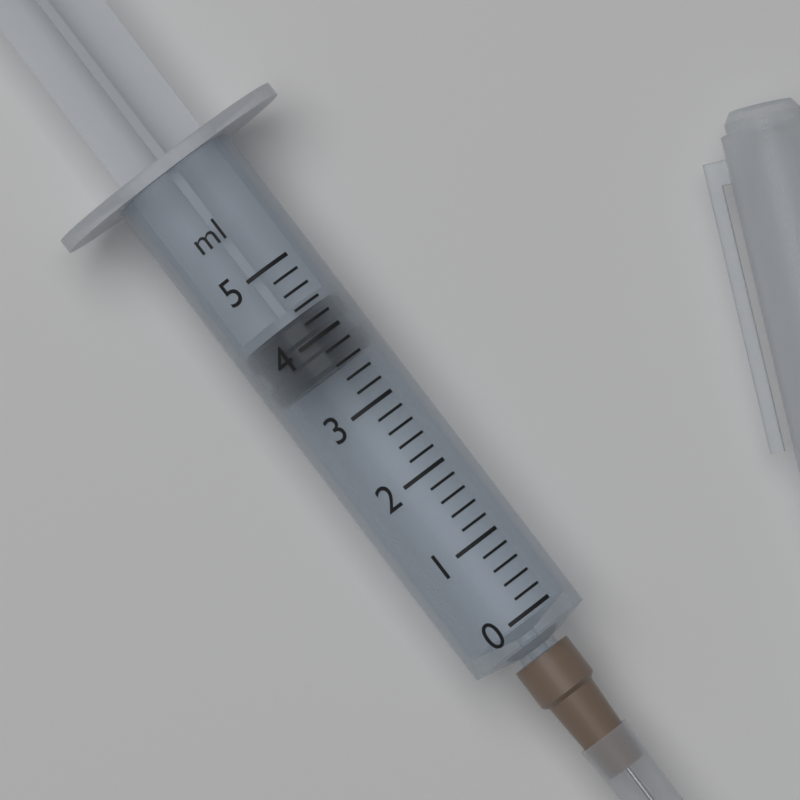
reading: 3.6 ml
